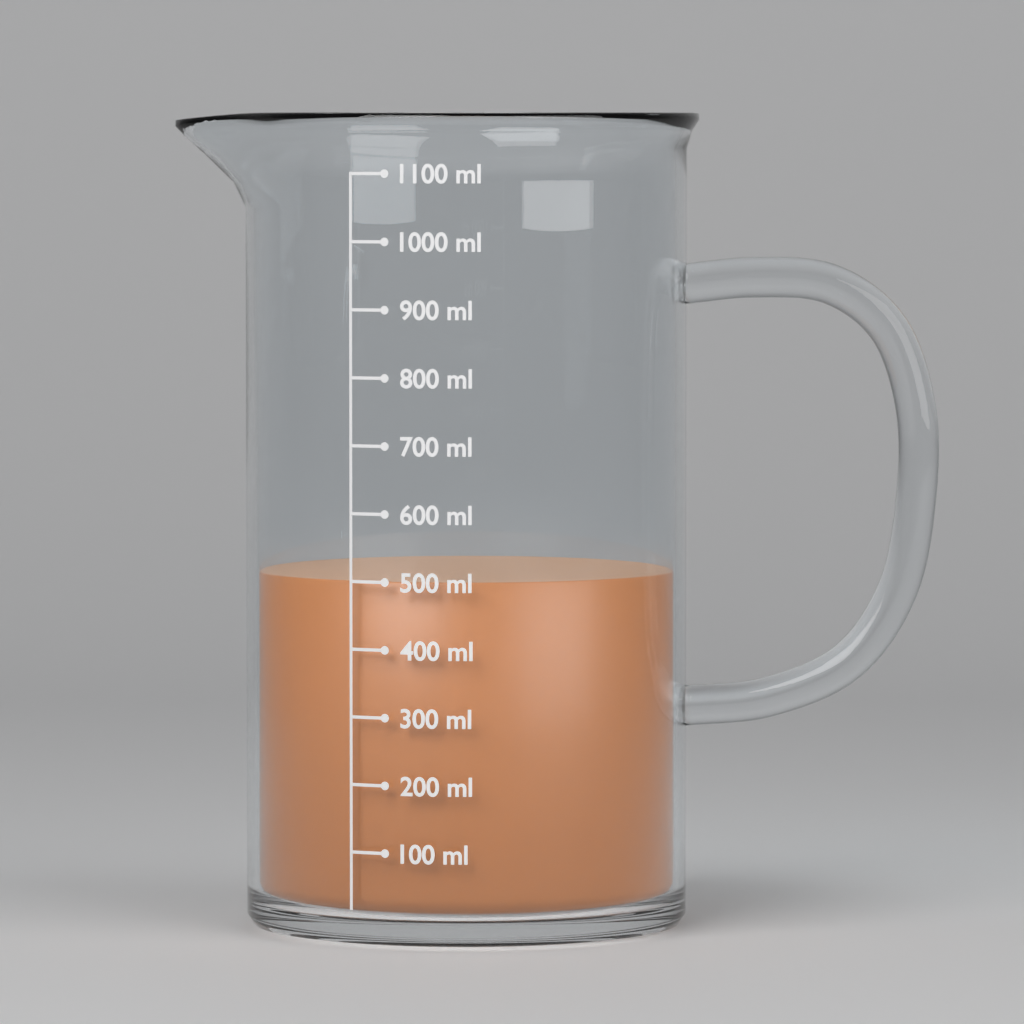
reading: 500 ml
